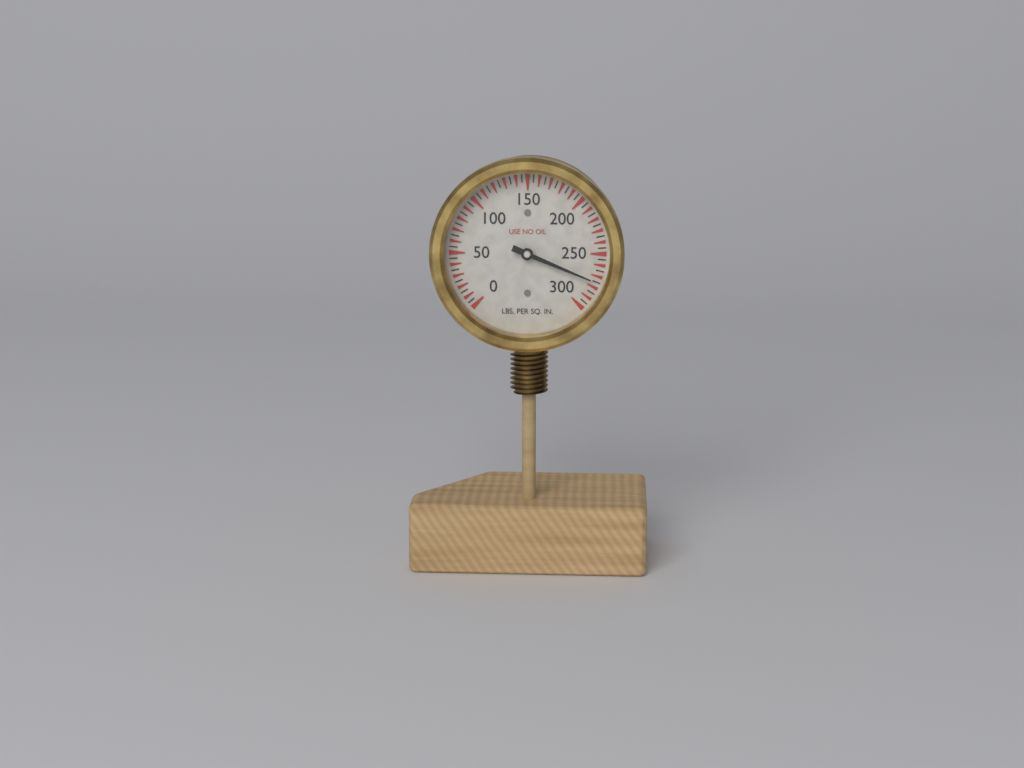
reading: 275 psi
